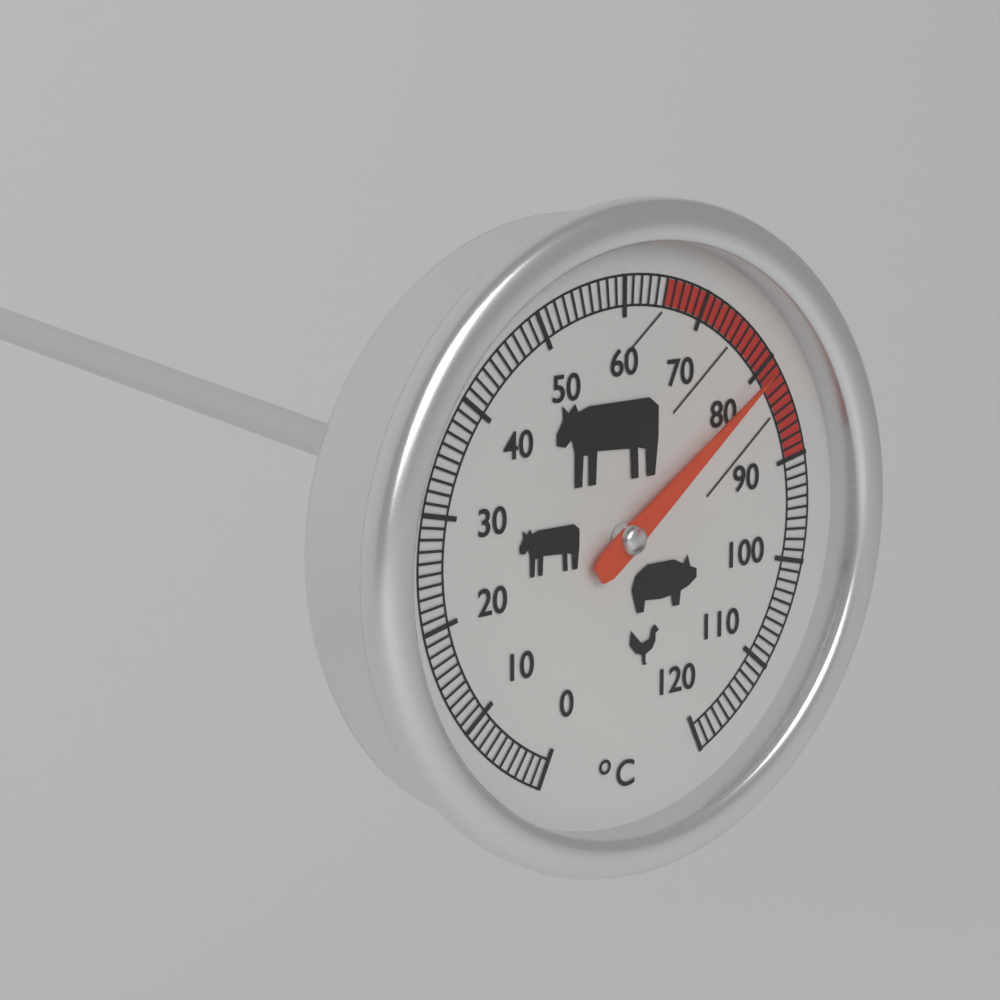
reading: 81 °C
